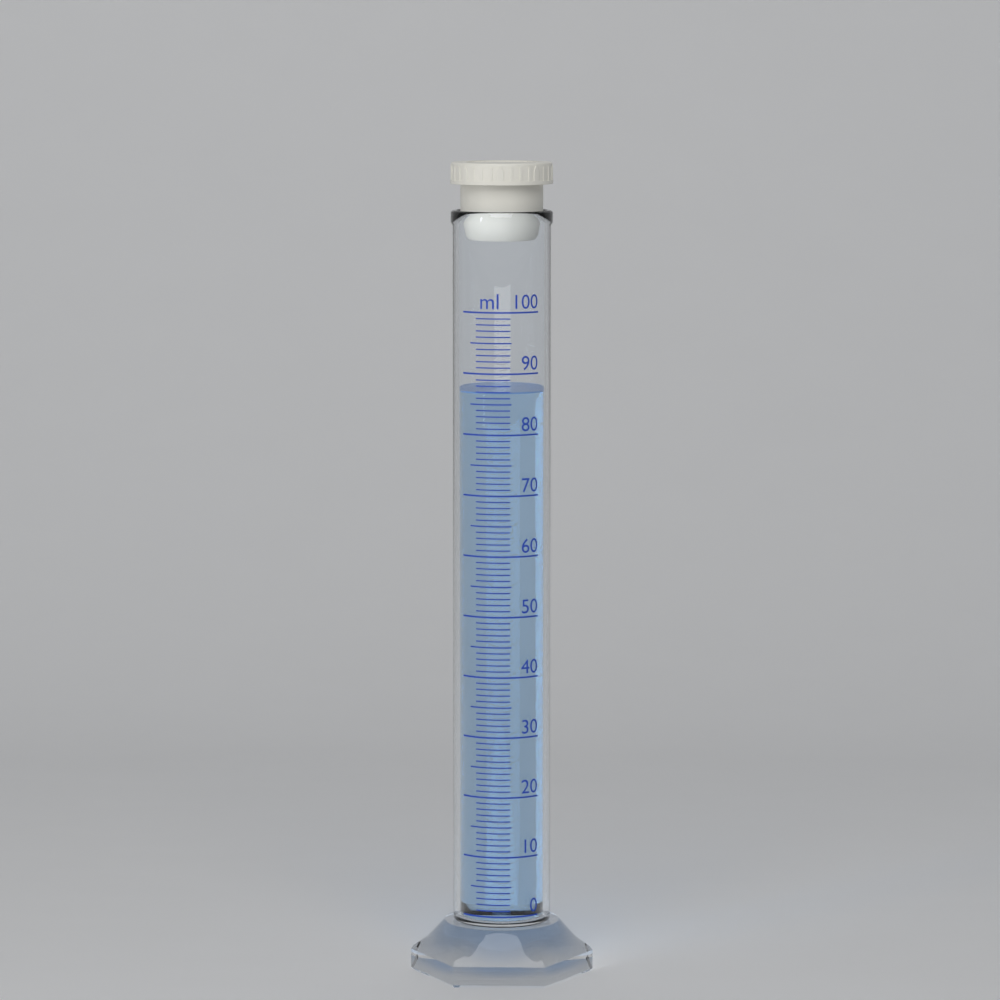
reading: 87 ml
